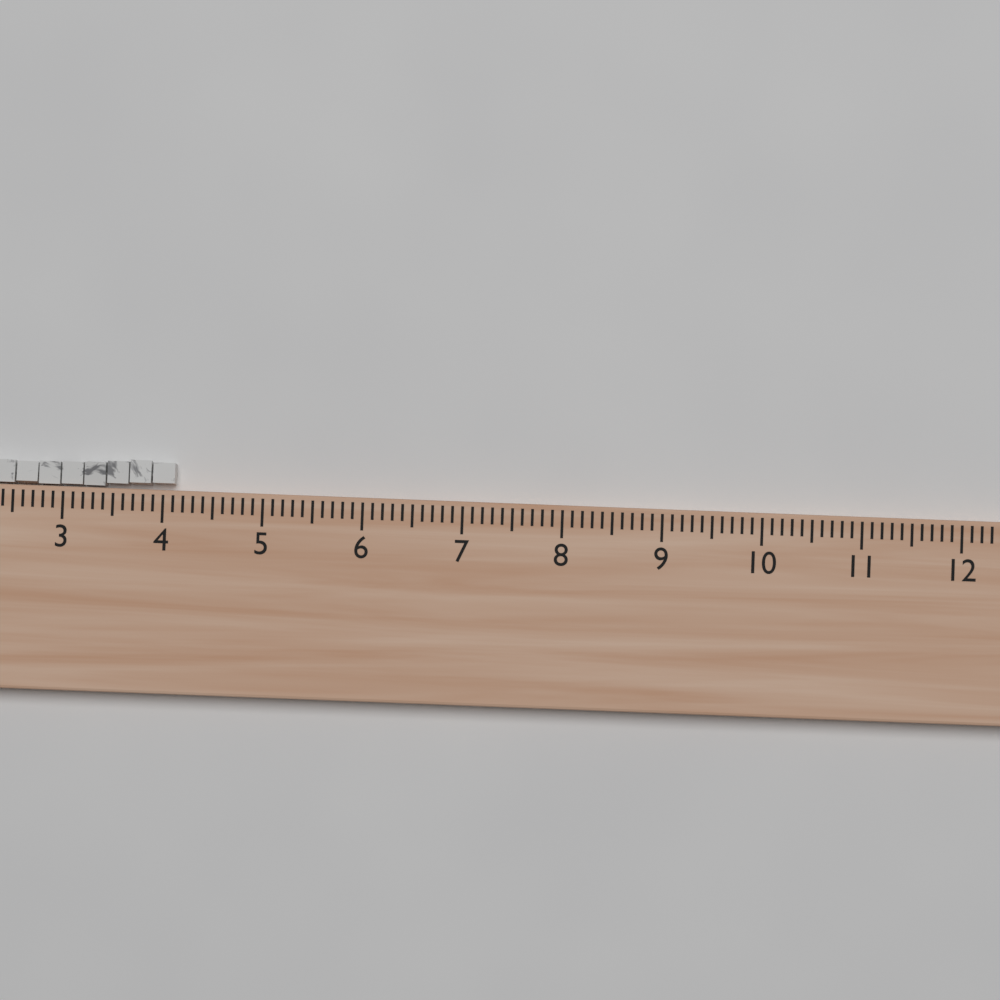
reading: 4.1 (no unit)
